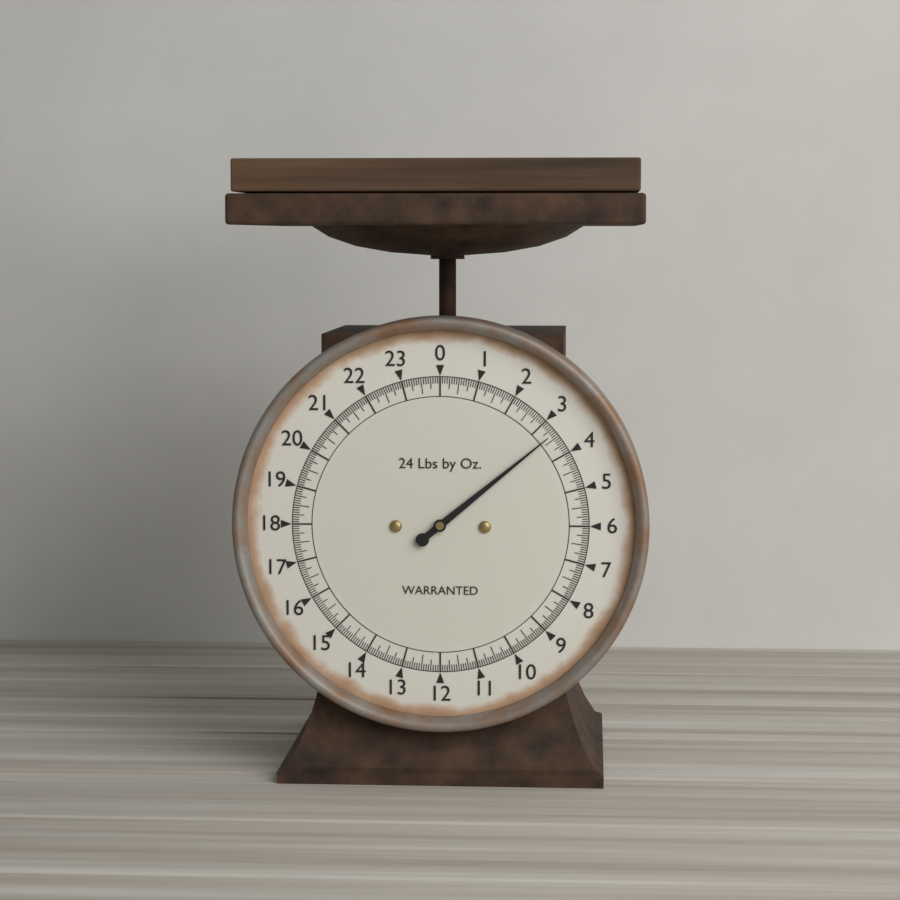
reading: 3.3750 lb
